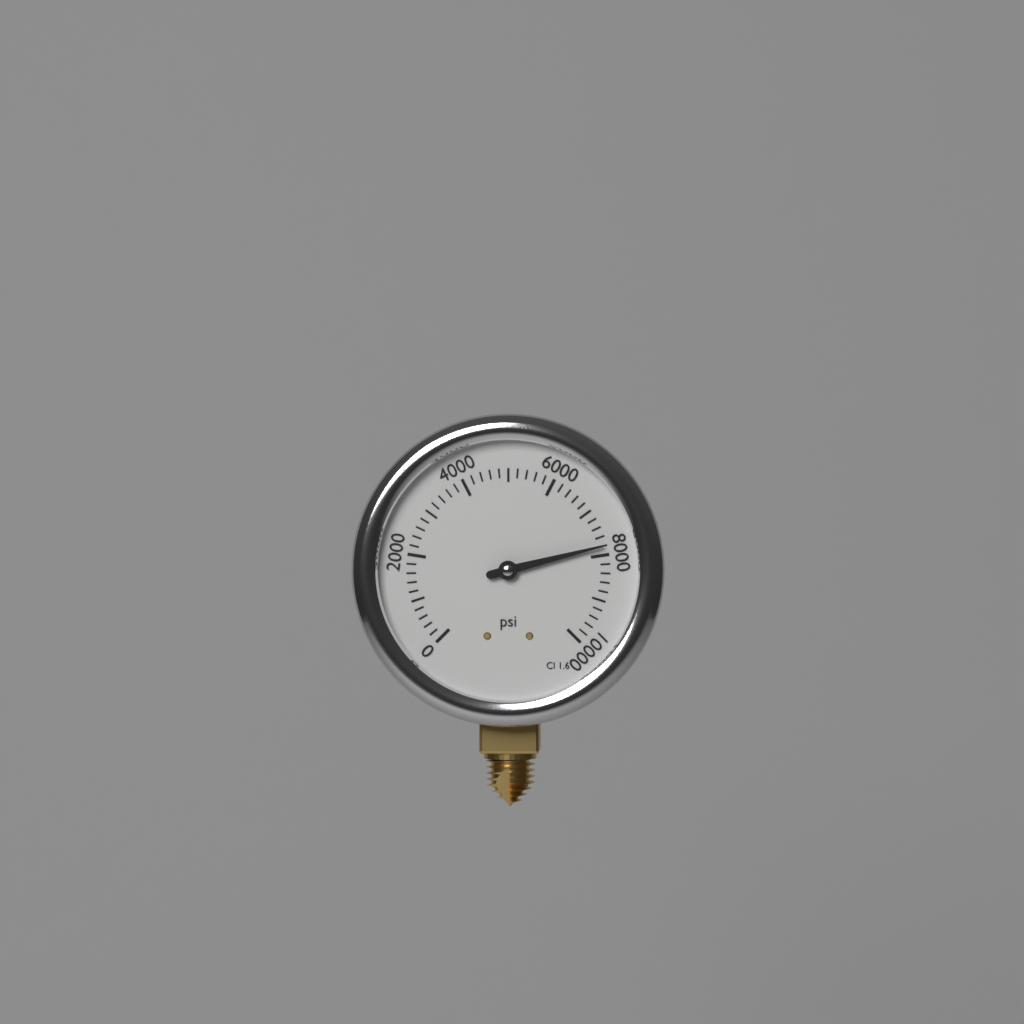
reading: 7800 psi
